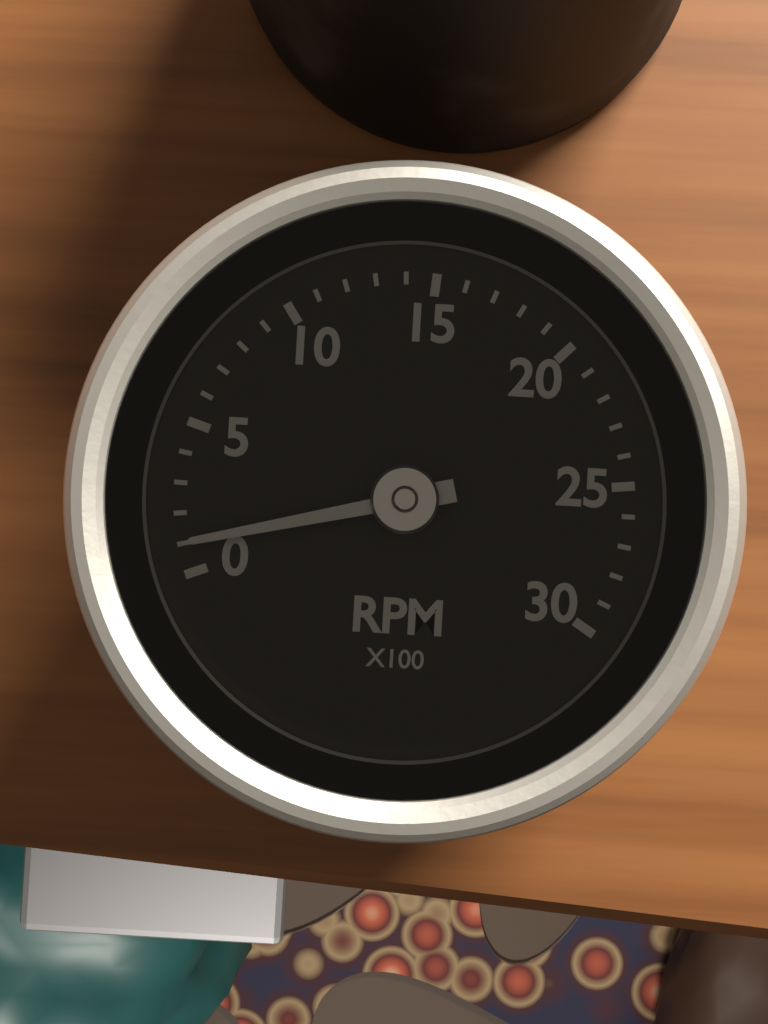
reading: 1 RPM x100
